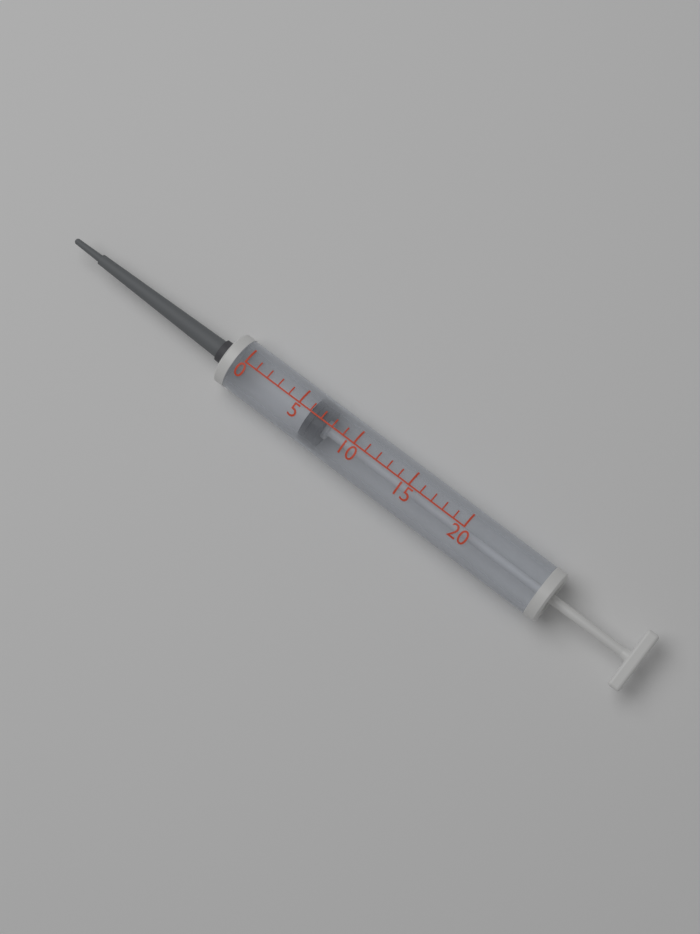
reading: 6 (no unit)
